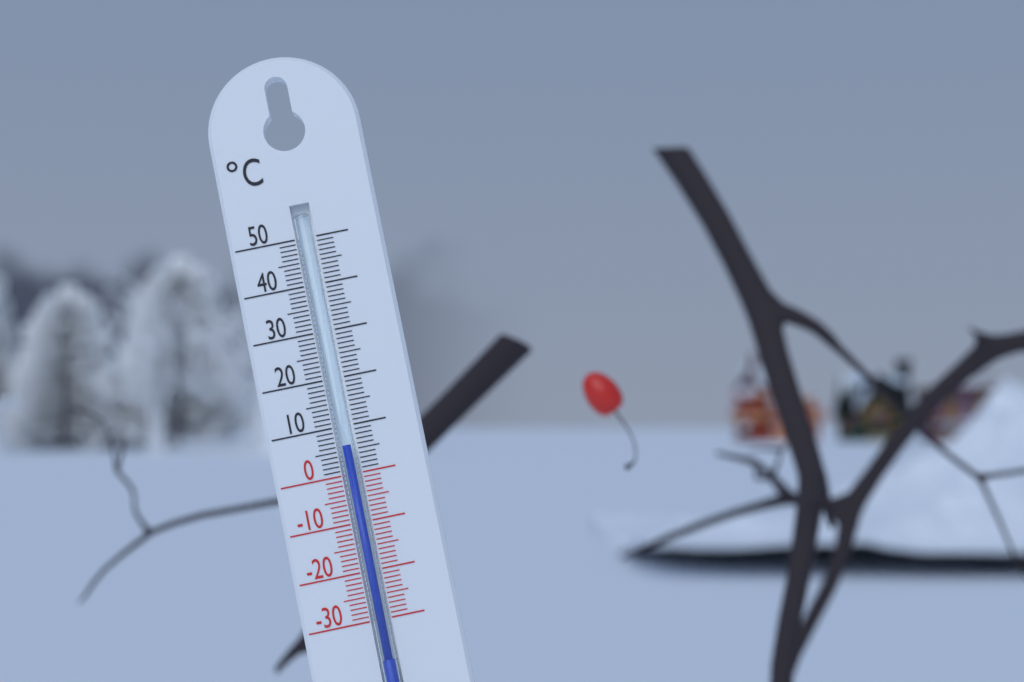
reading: 6 °C
